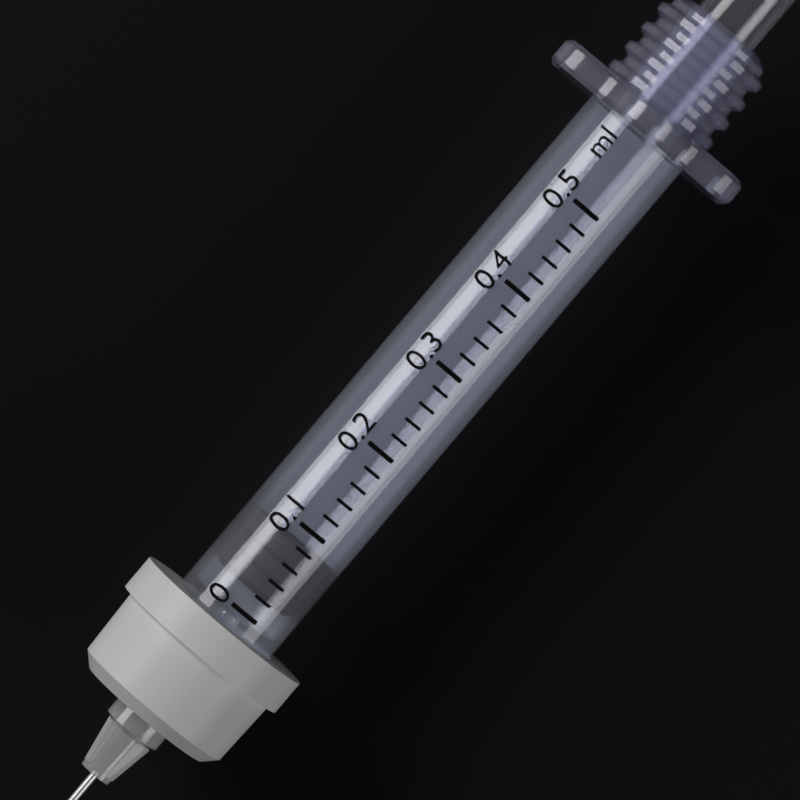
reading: 0.02 ml
